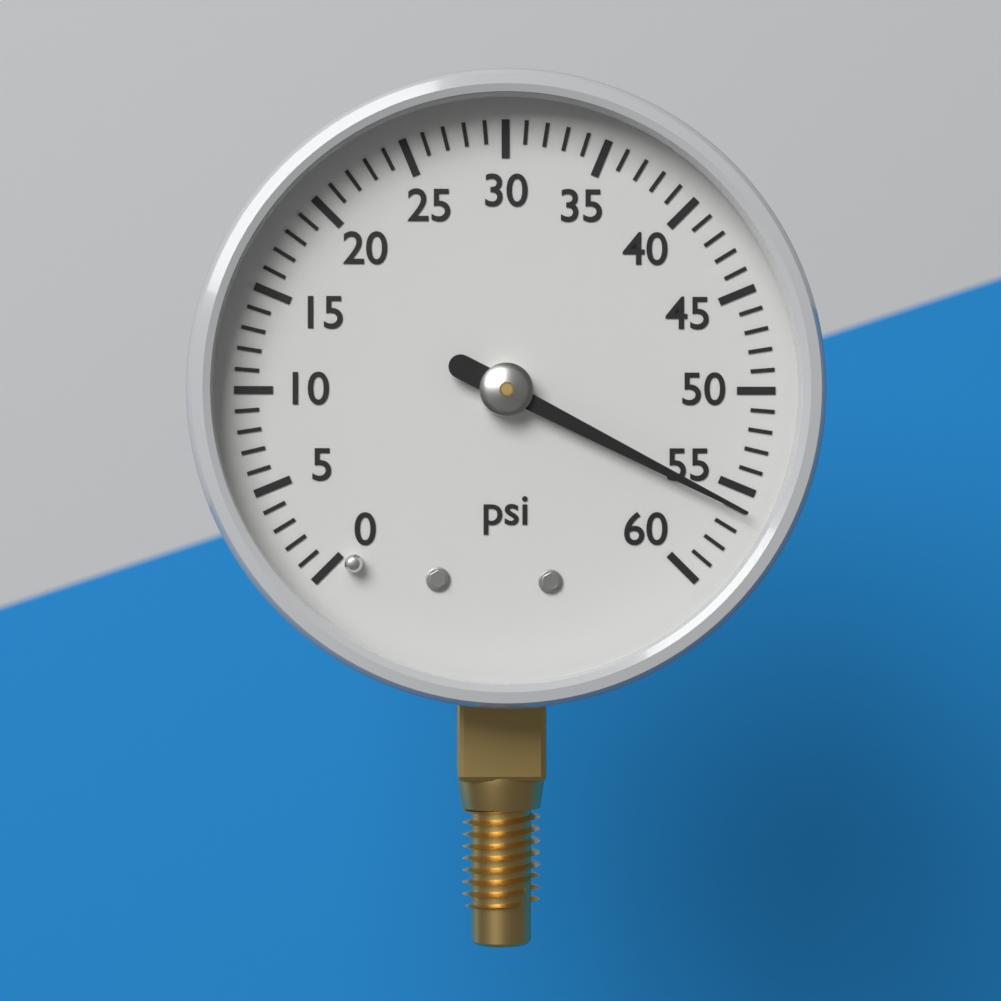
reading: 56 psi
